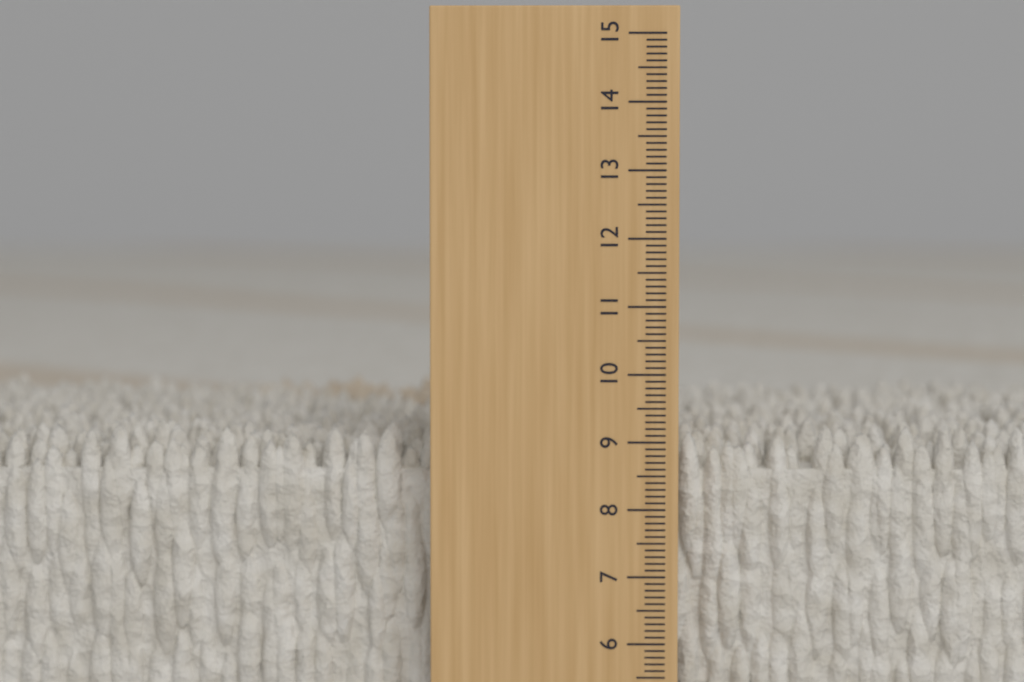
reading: 9.2 cm
